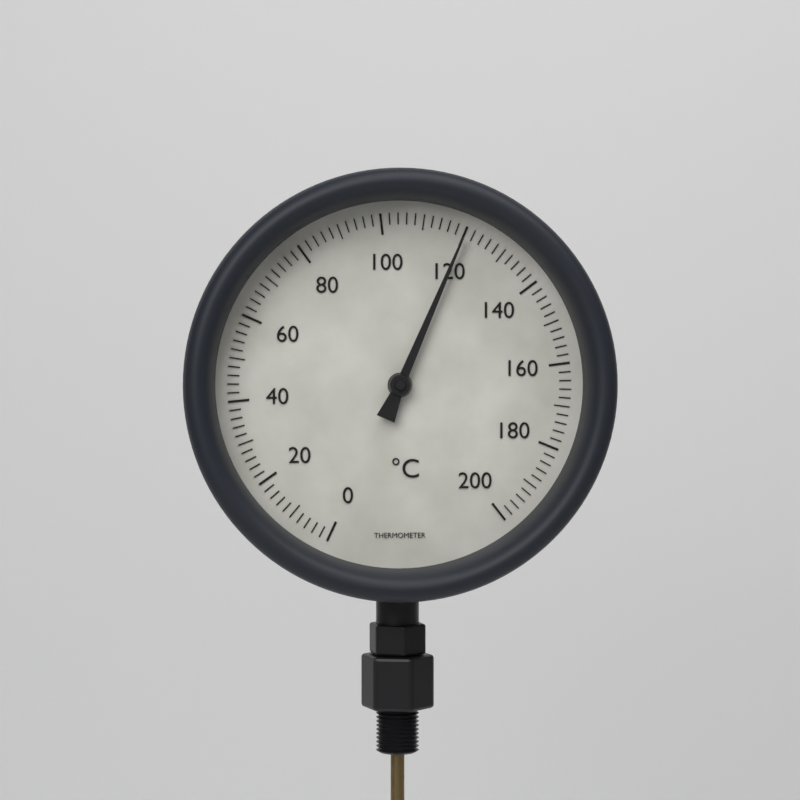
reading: 120 °C
